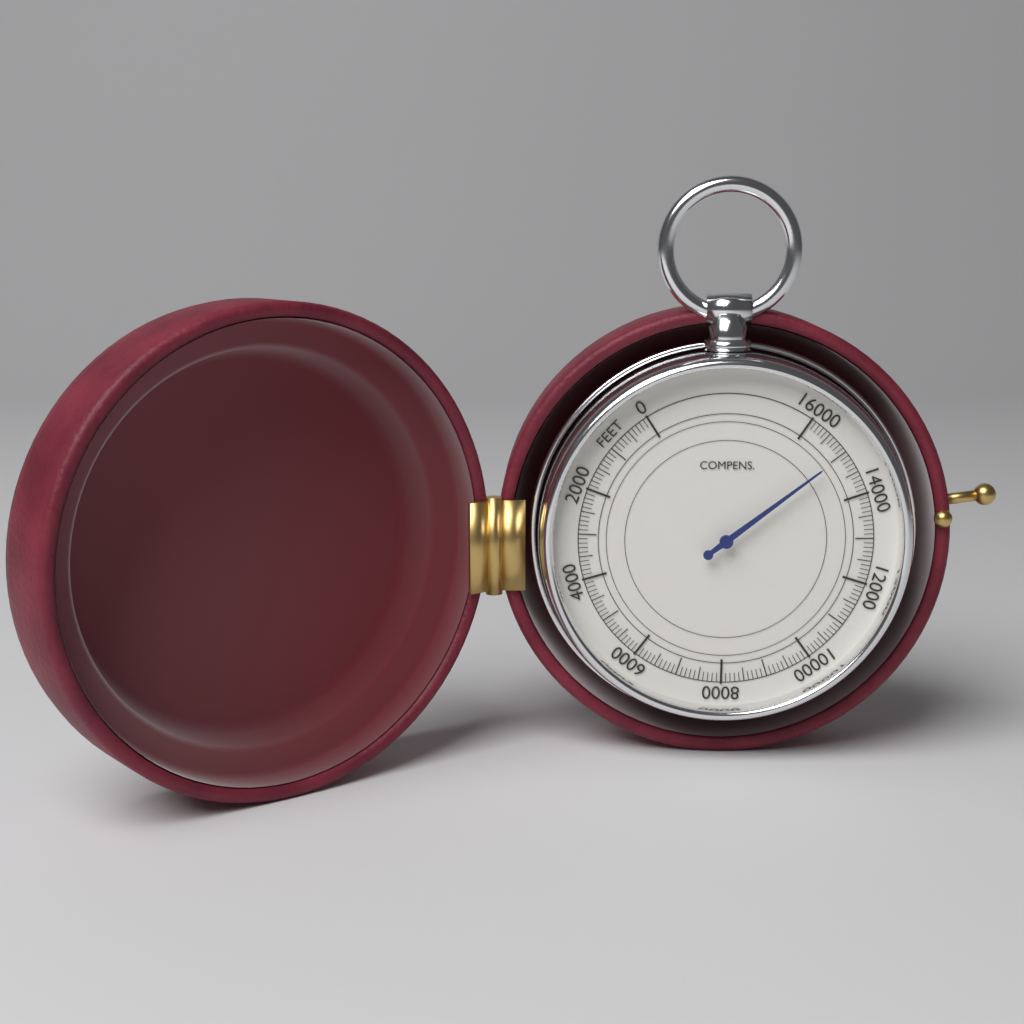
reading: 15000 feet
